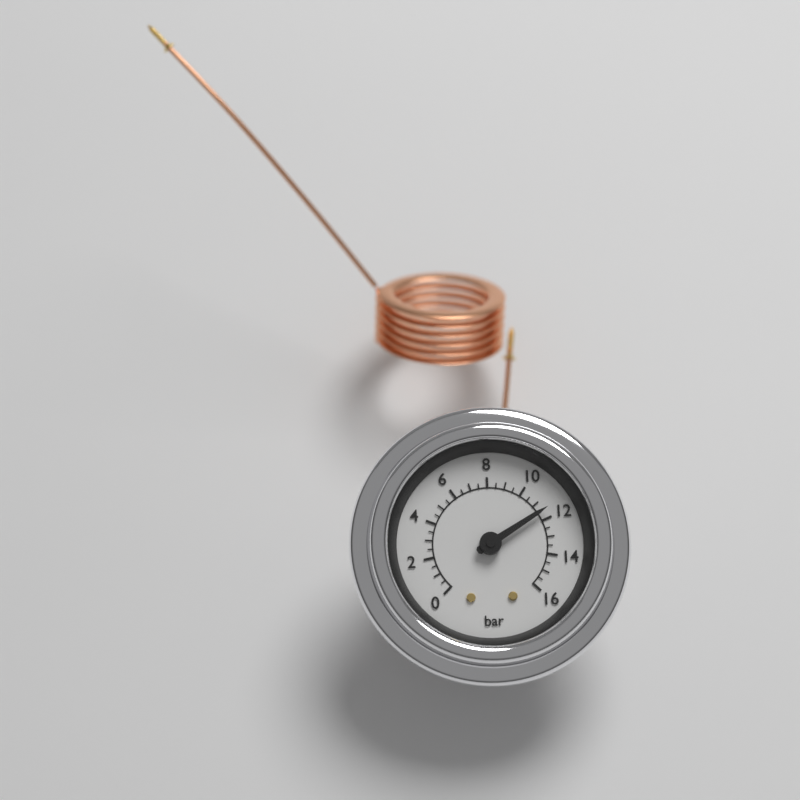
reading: 11.5 bar
